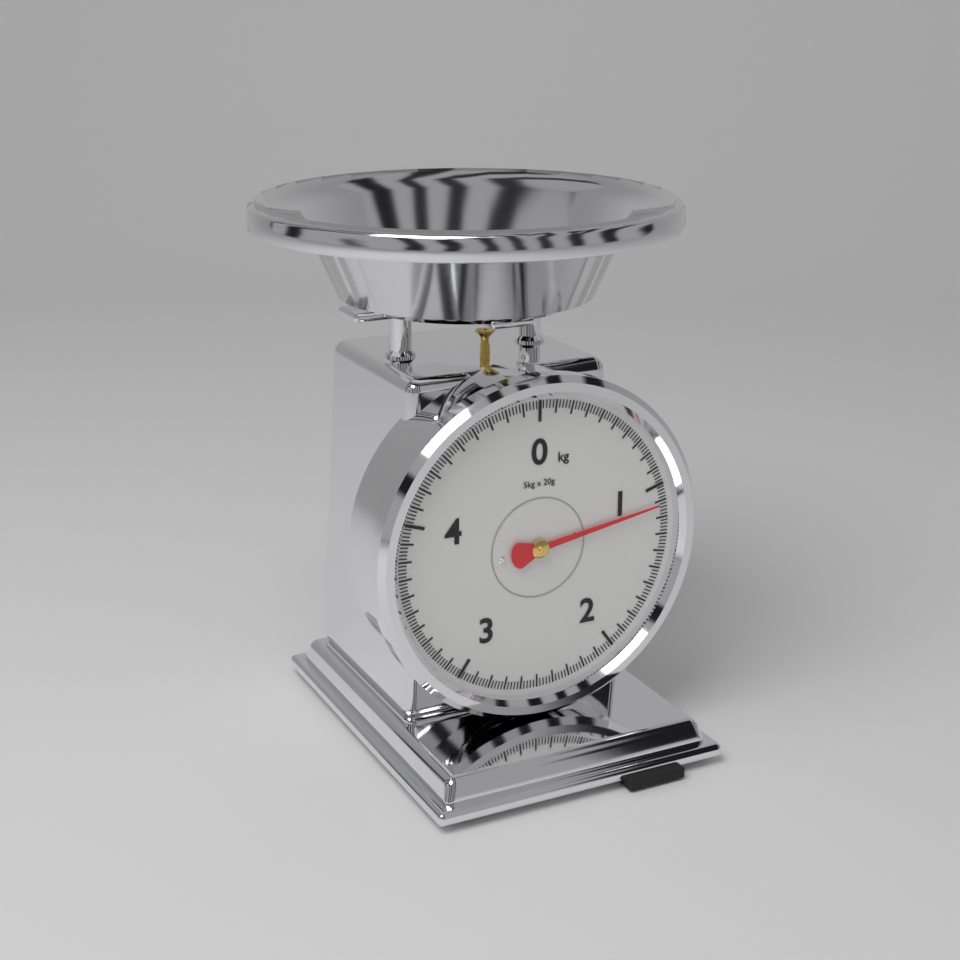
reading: 1.12 kg
